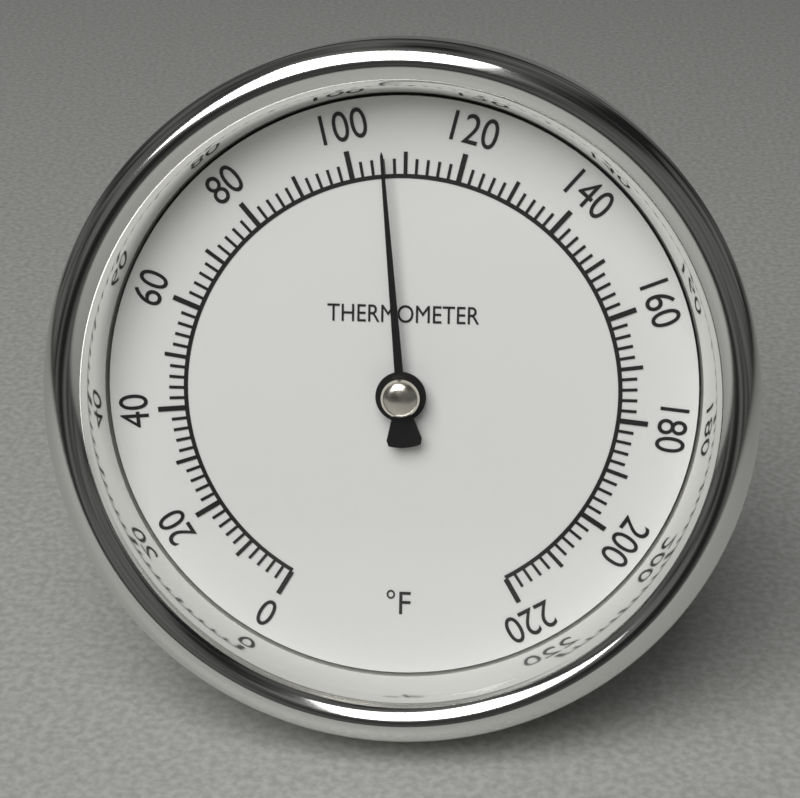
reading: 106 °F
